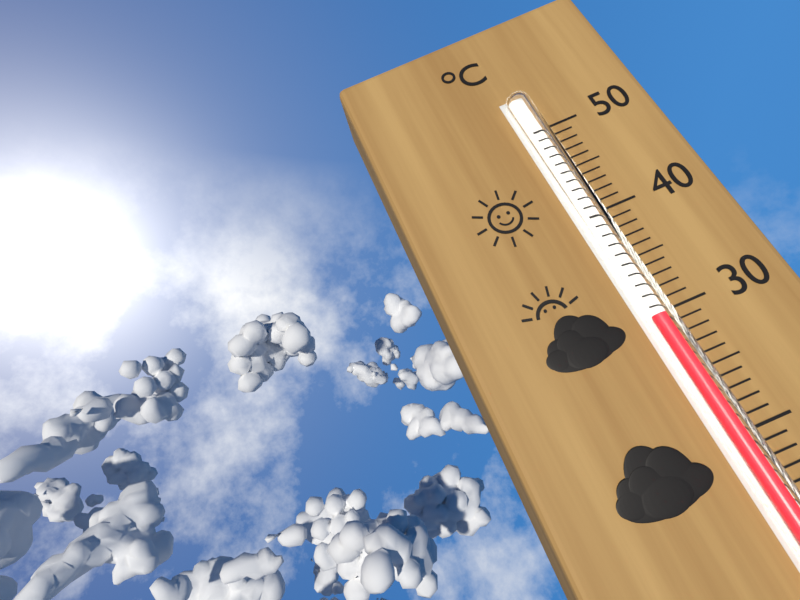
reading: 30 °C
